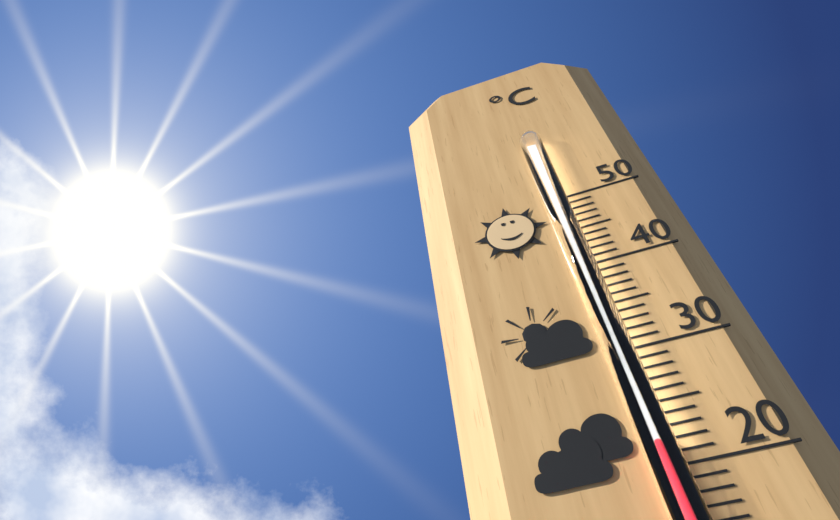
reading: 22 °C
